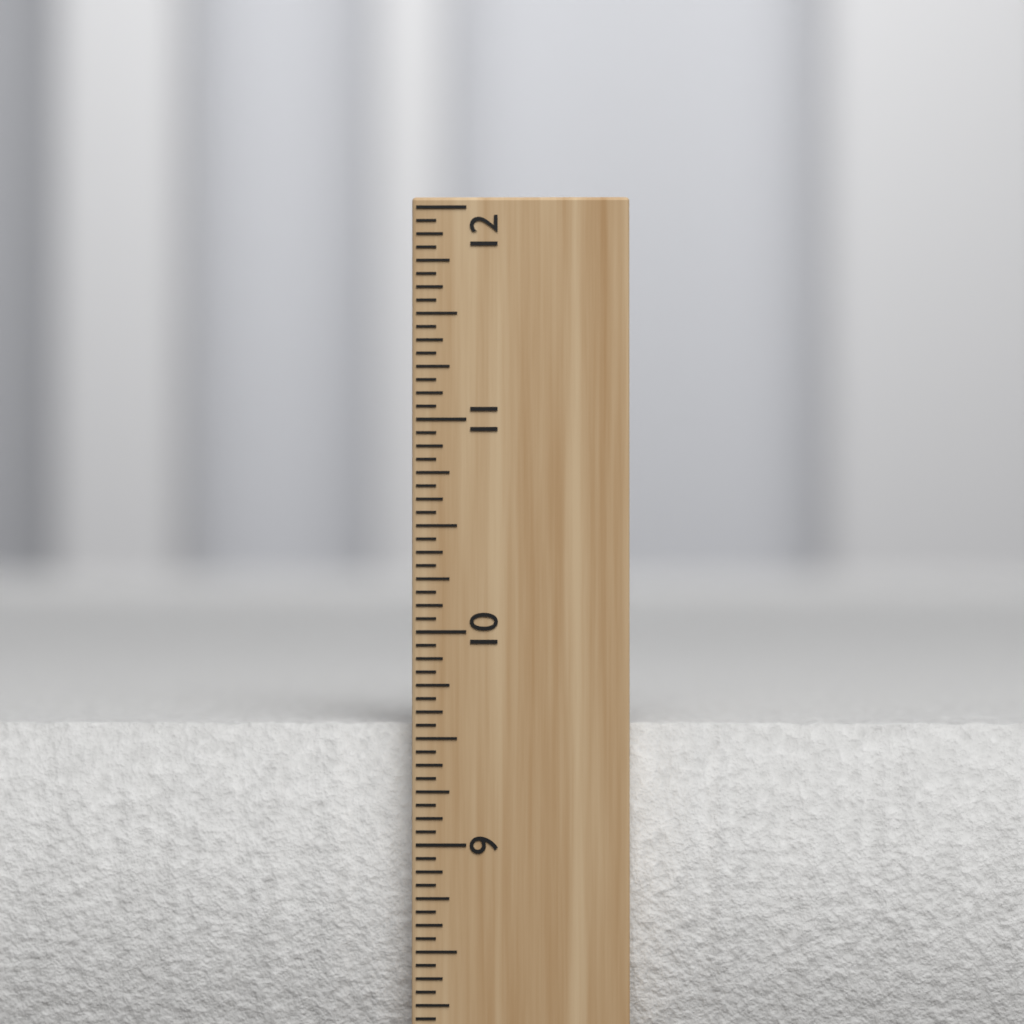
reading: 9.5625 inch
